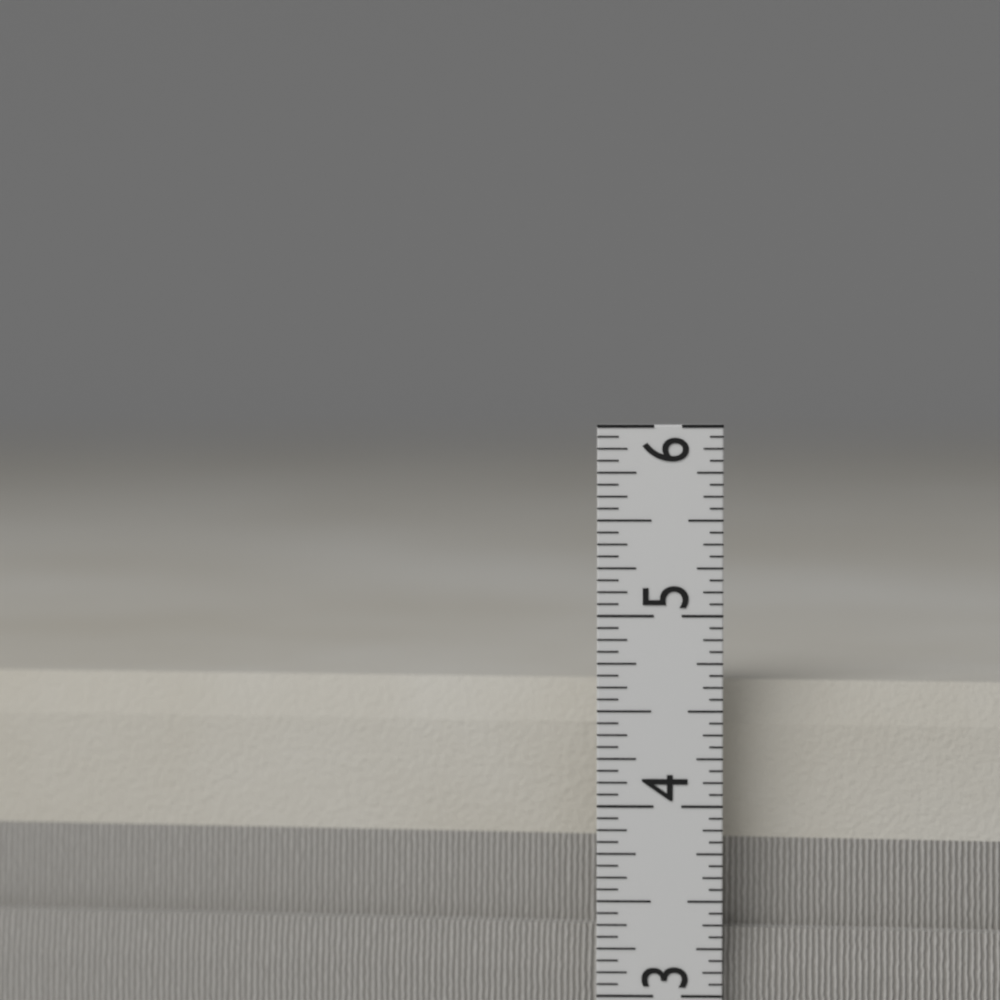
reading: 4.6250 in
